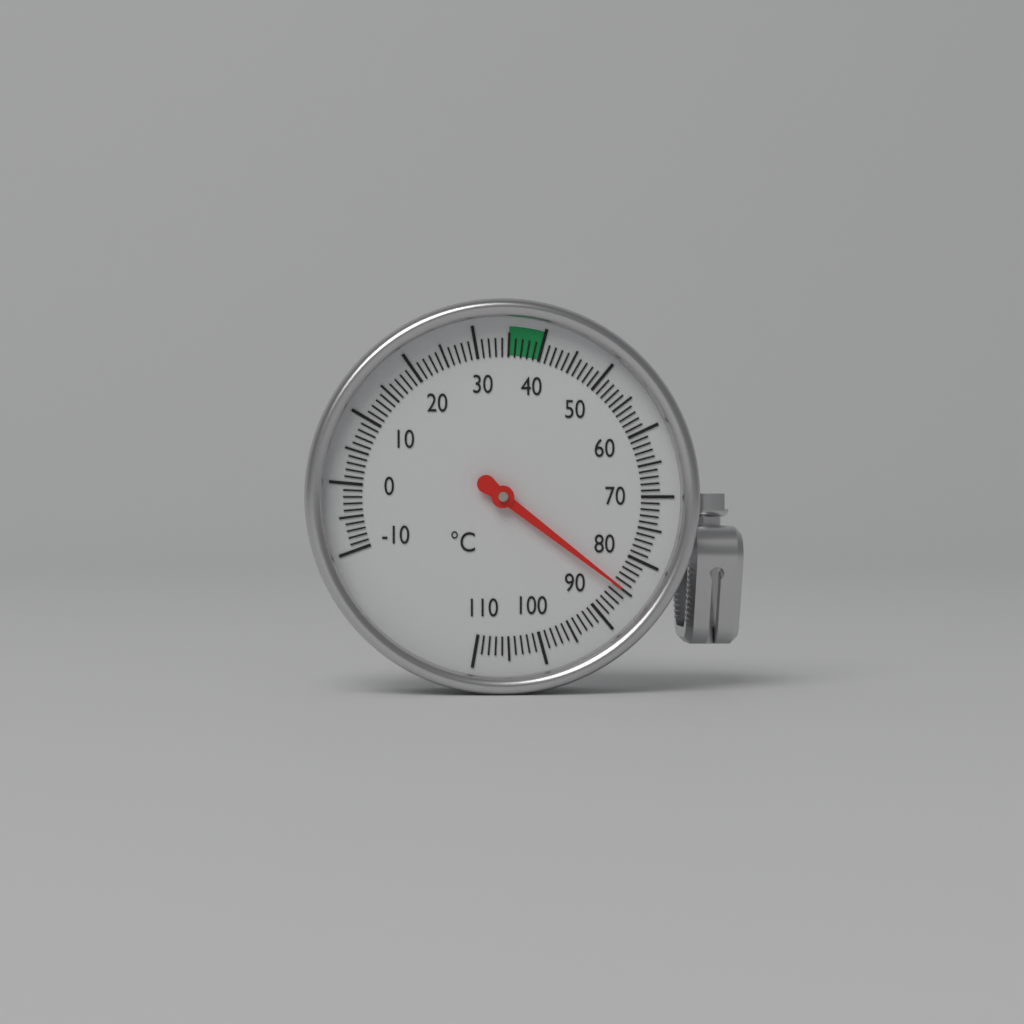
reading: 85 °C
